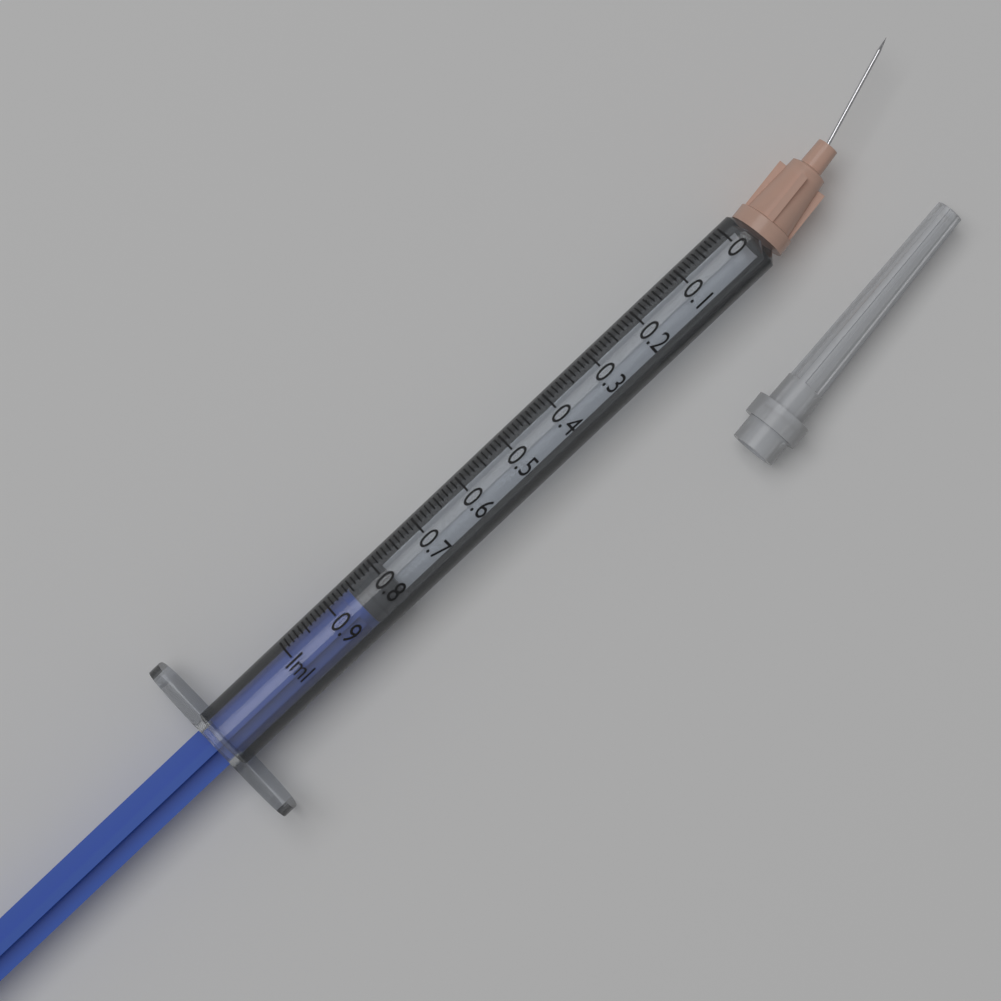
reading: 0.79 ml
